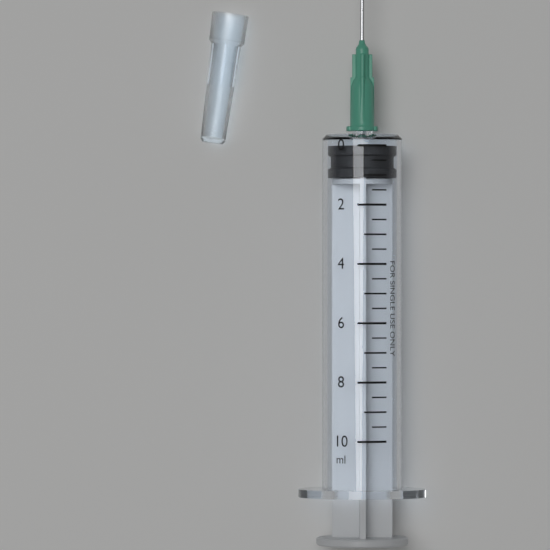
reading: 0.0 ml
